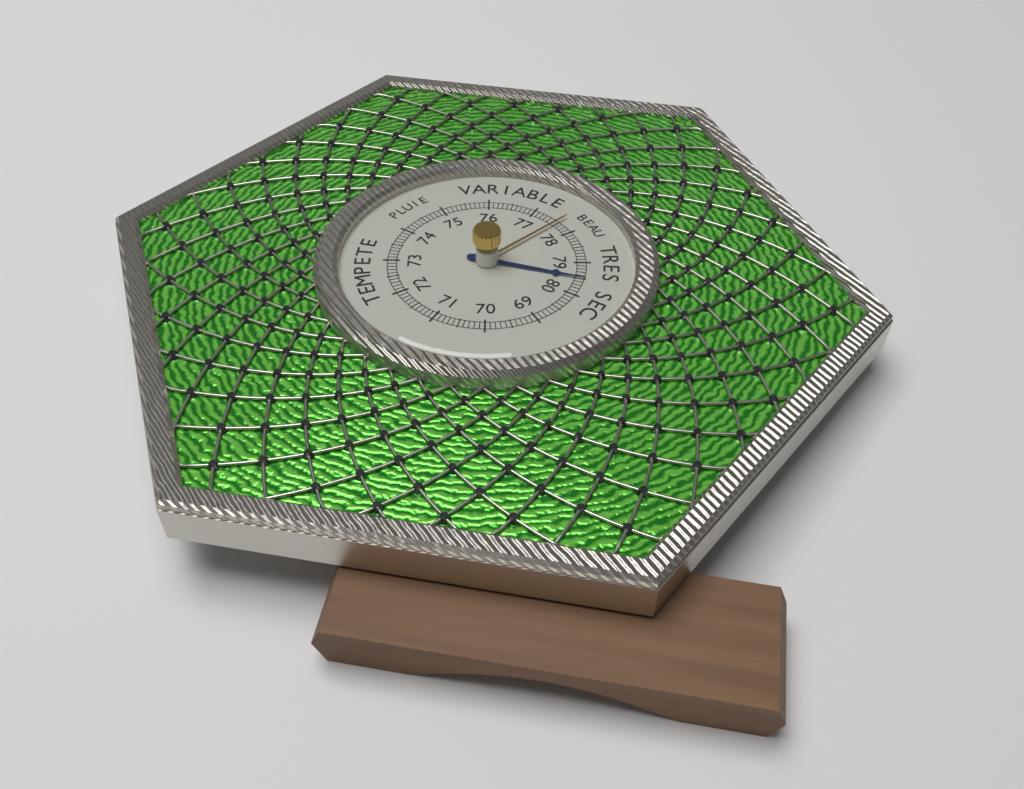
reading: 79.5 (no unit)
